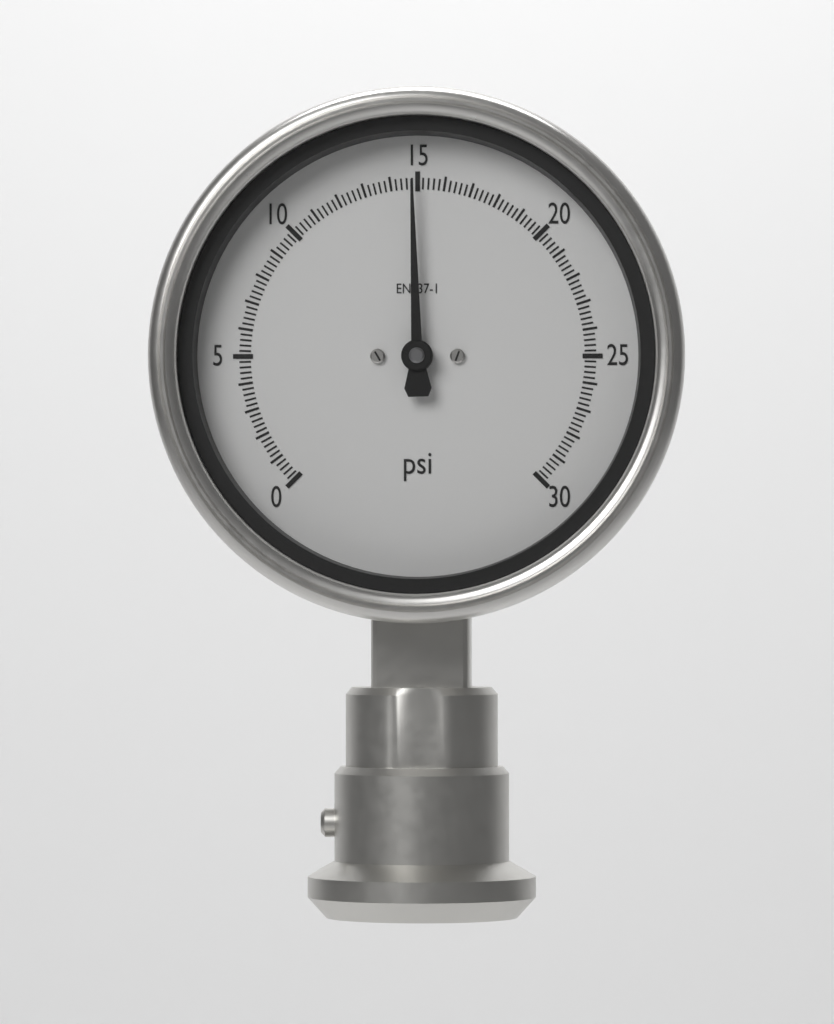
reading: 14.8 psi
